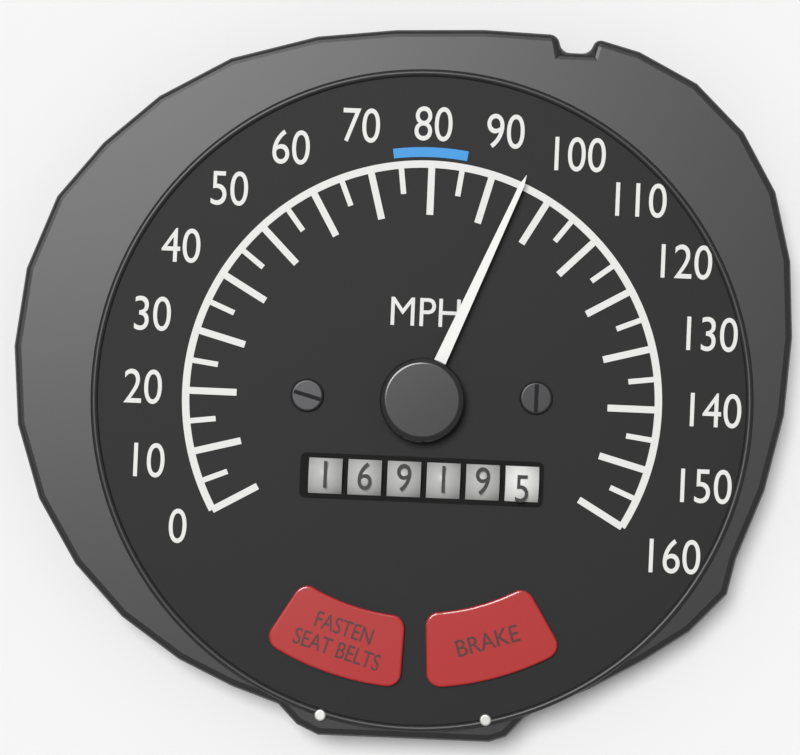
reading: 95 MPH
